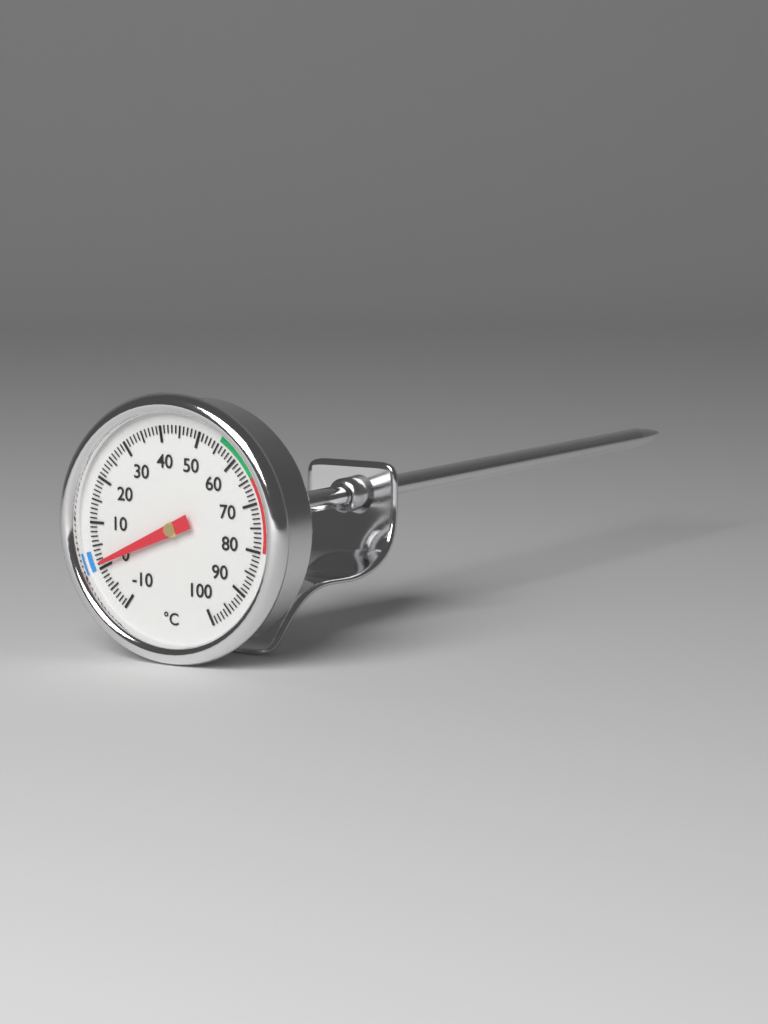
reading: 1 °C
